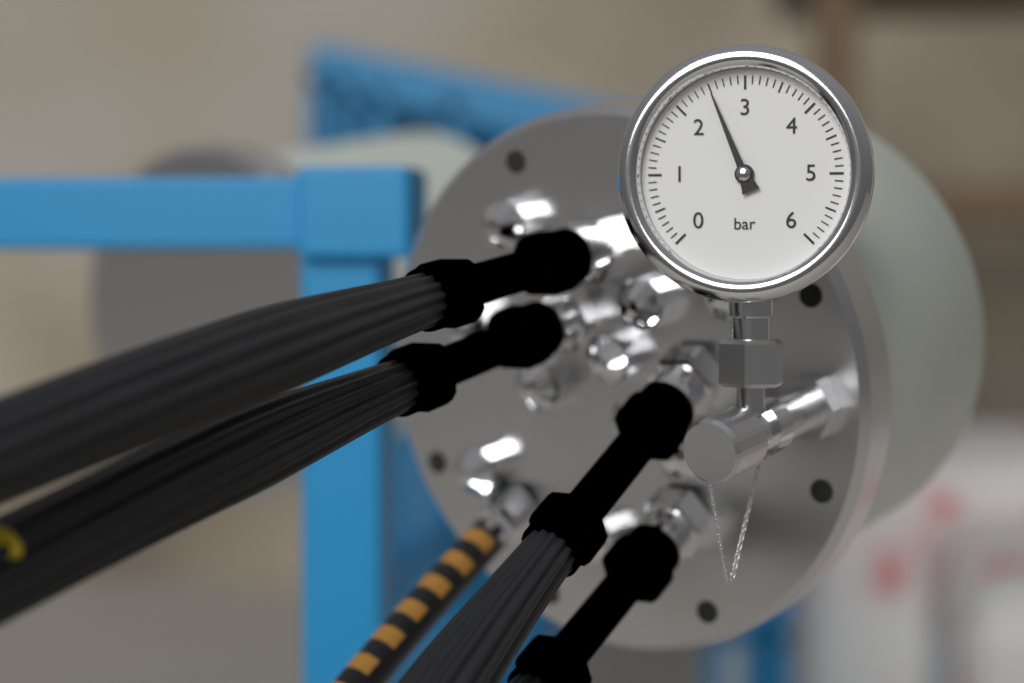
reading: 2.5 bar
